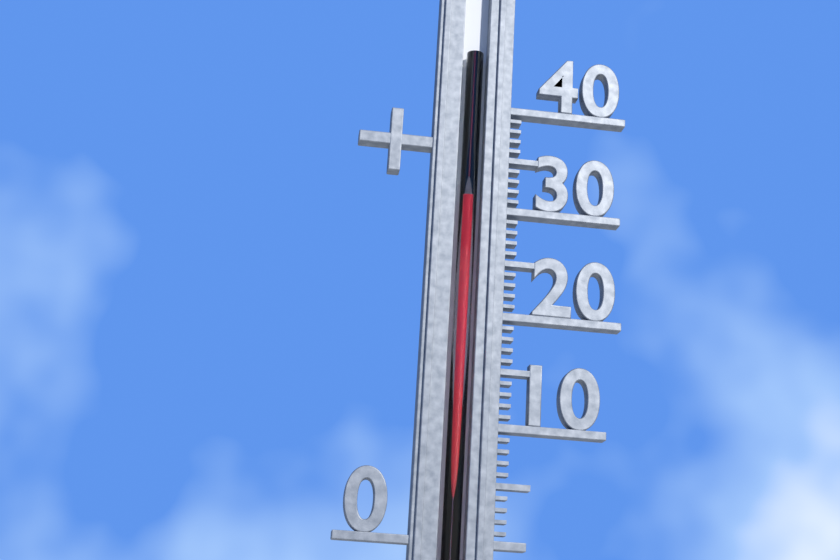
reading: 31 (no unit)
